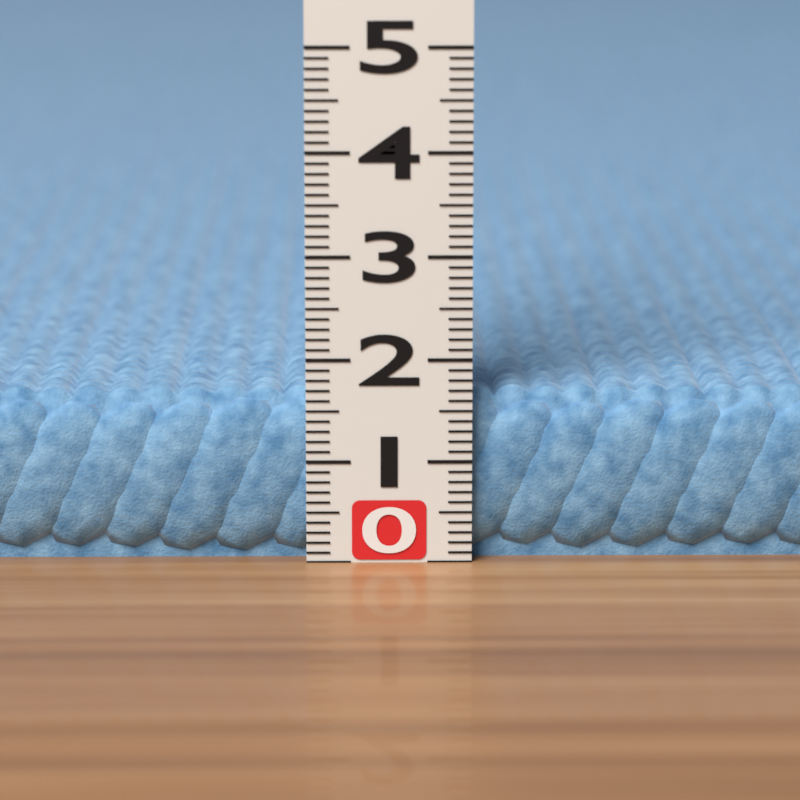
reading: 1.7 (no unit)
